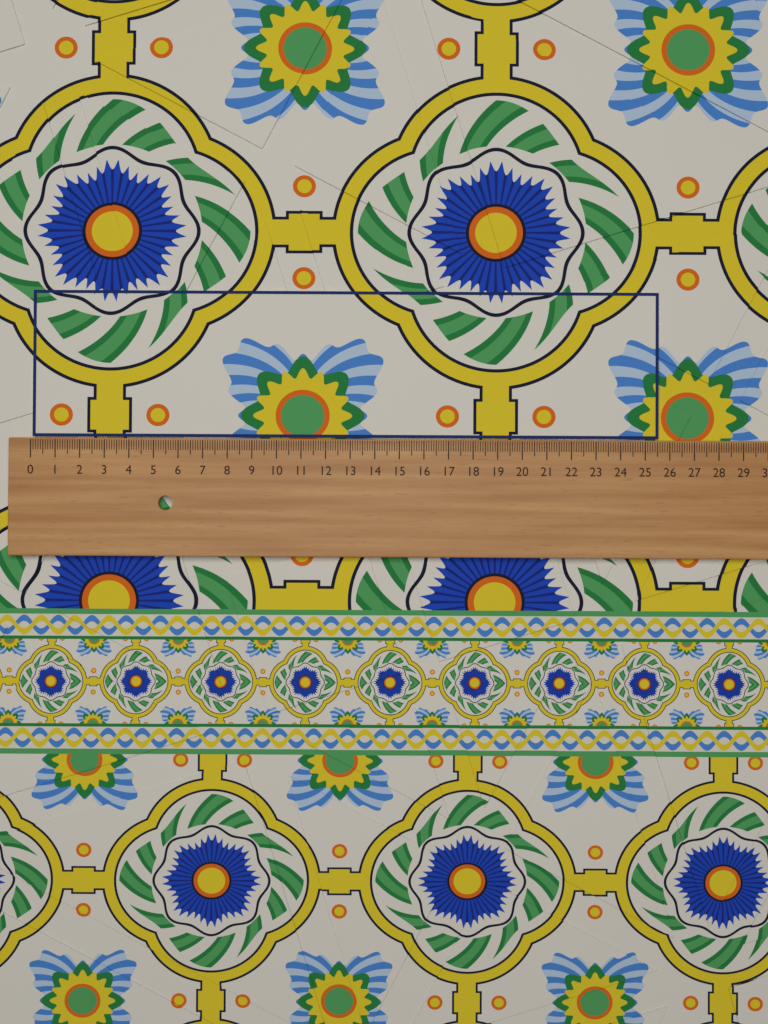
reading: 25.6 (no unit)
